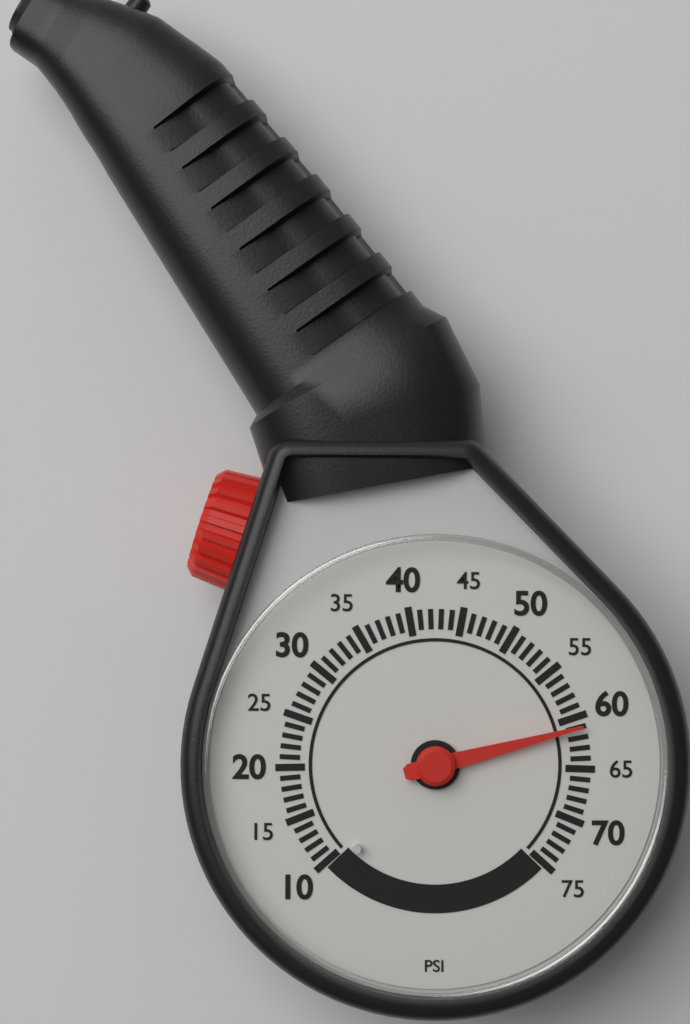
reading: 61 psi
